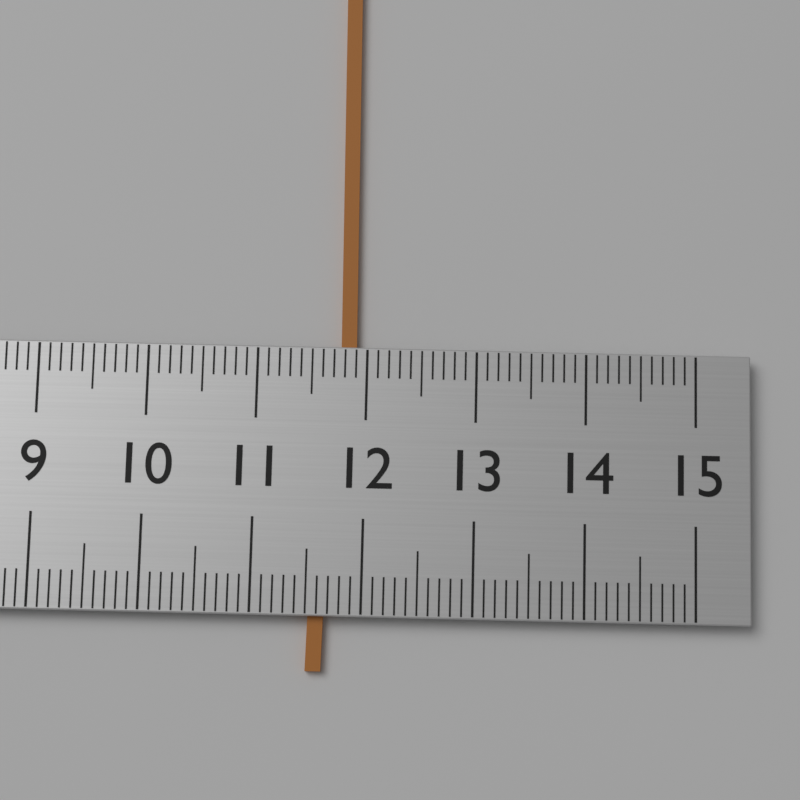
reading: 11.9 (no unit)
